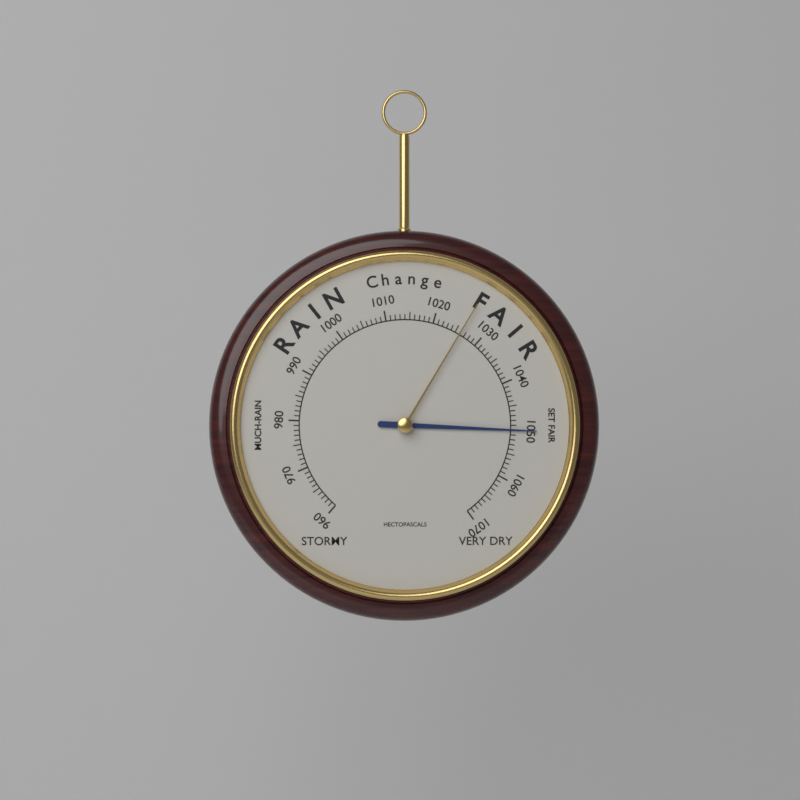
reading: 1050 hPa
